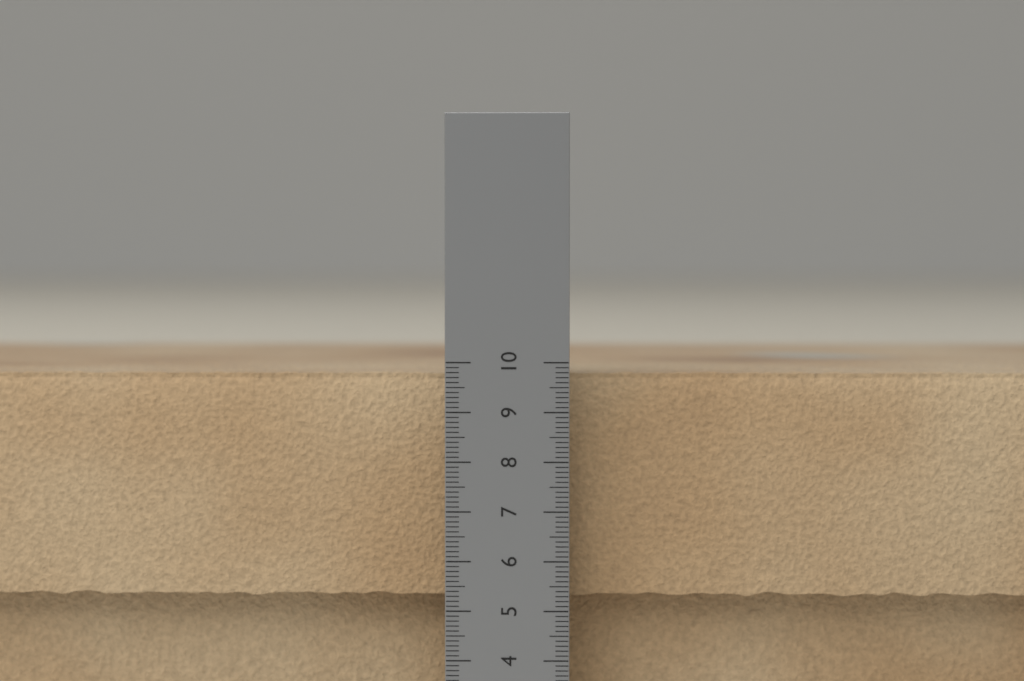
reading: 9.8 cm
